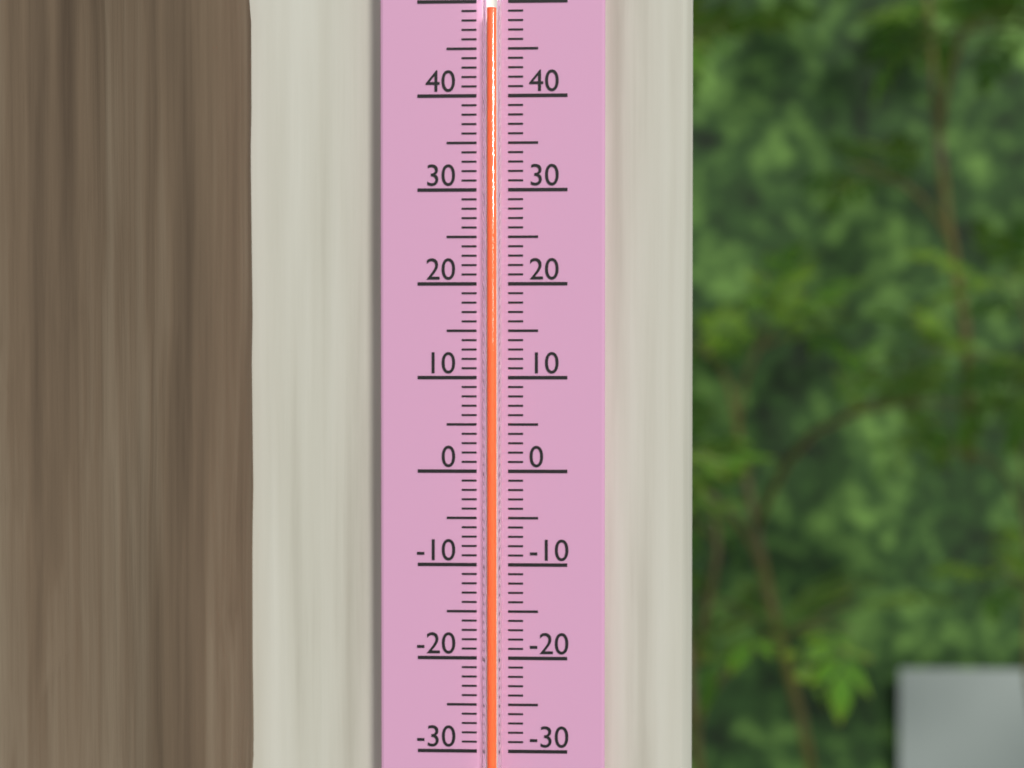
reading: 49 (no unit)
